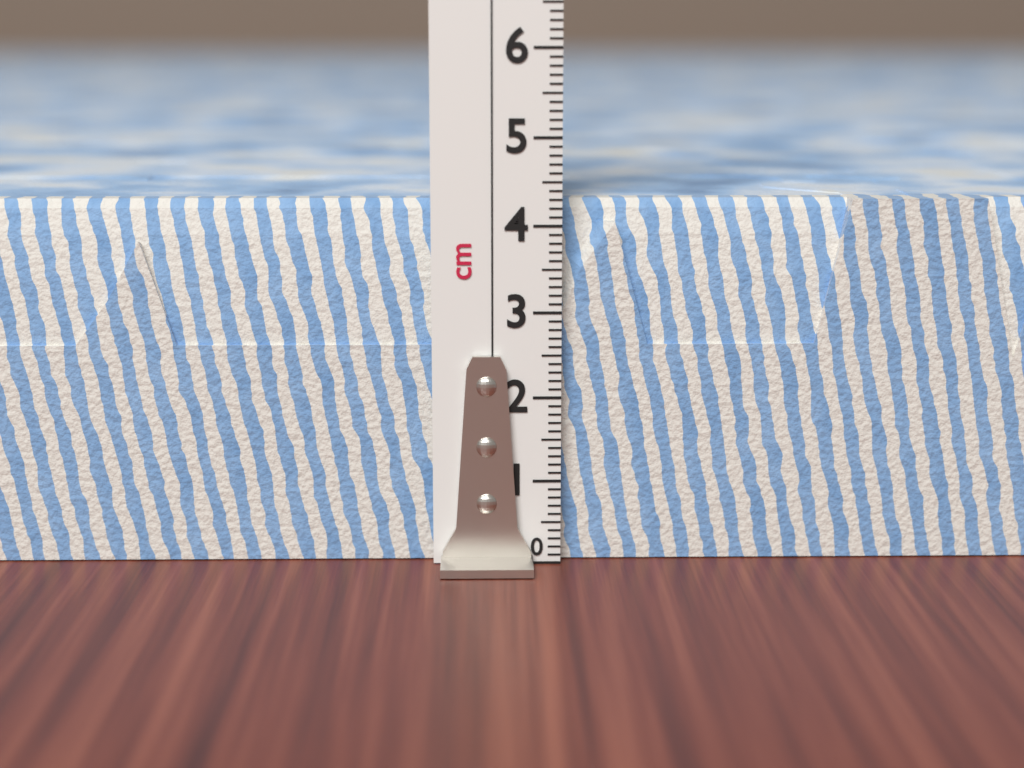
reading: 4.3 cm
